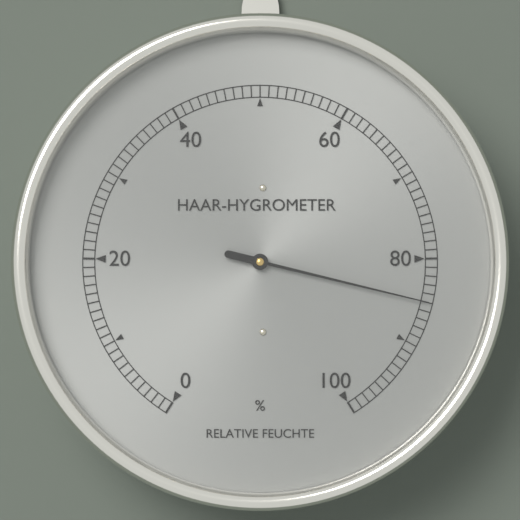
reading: 85 %
